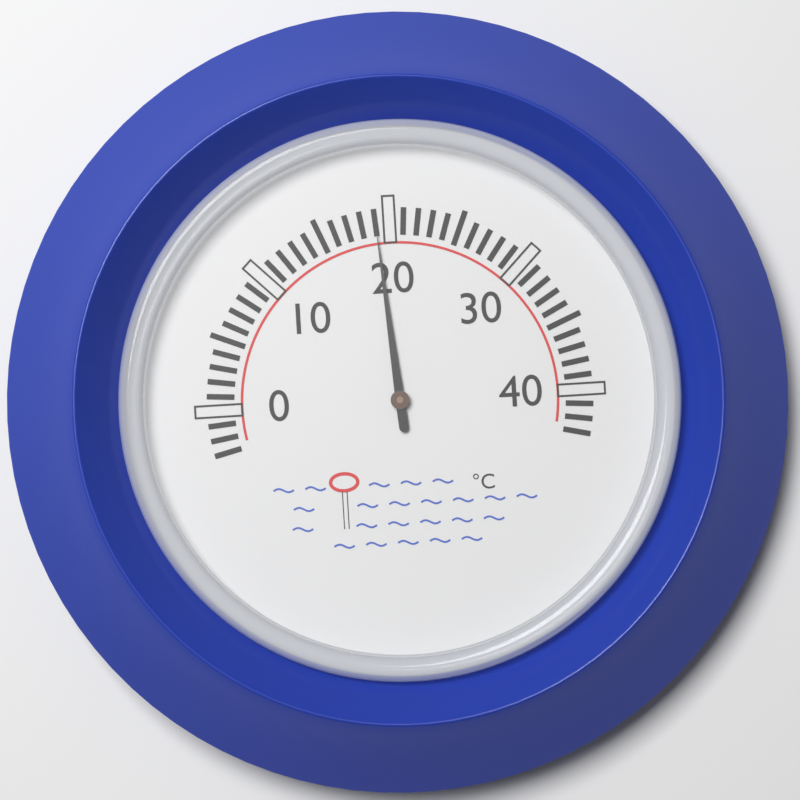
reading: 19 °C
